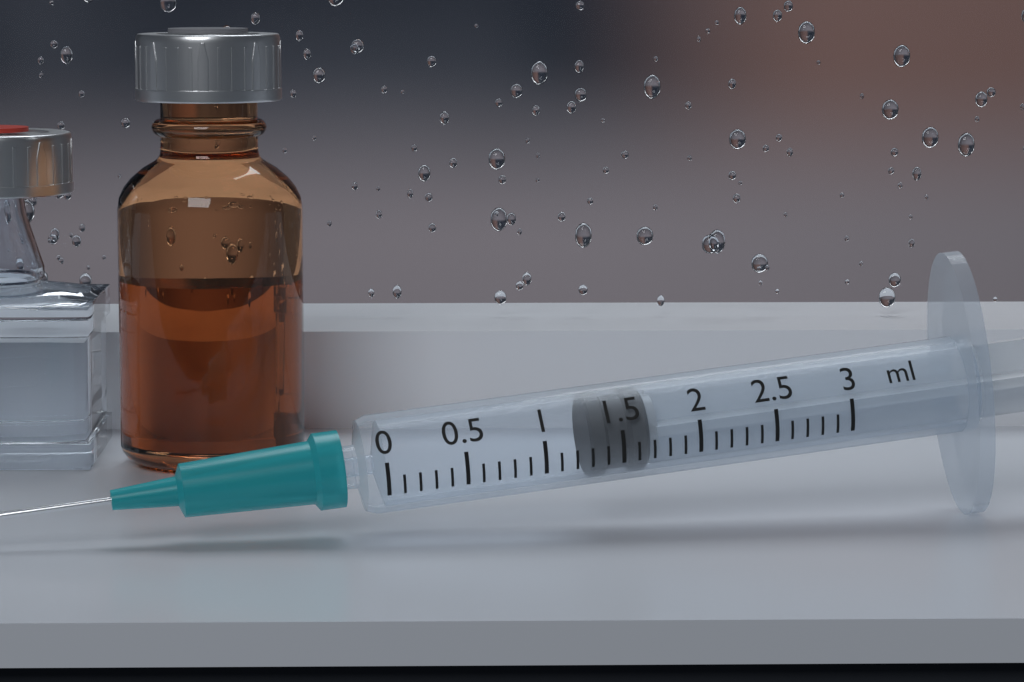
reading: 1.3 ml
